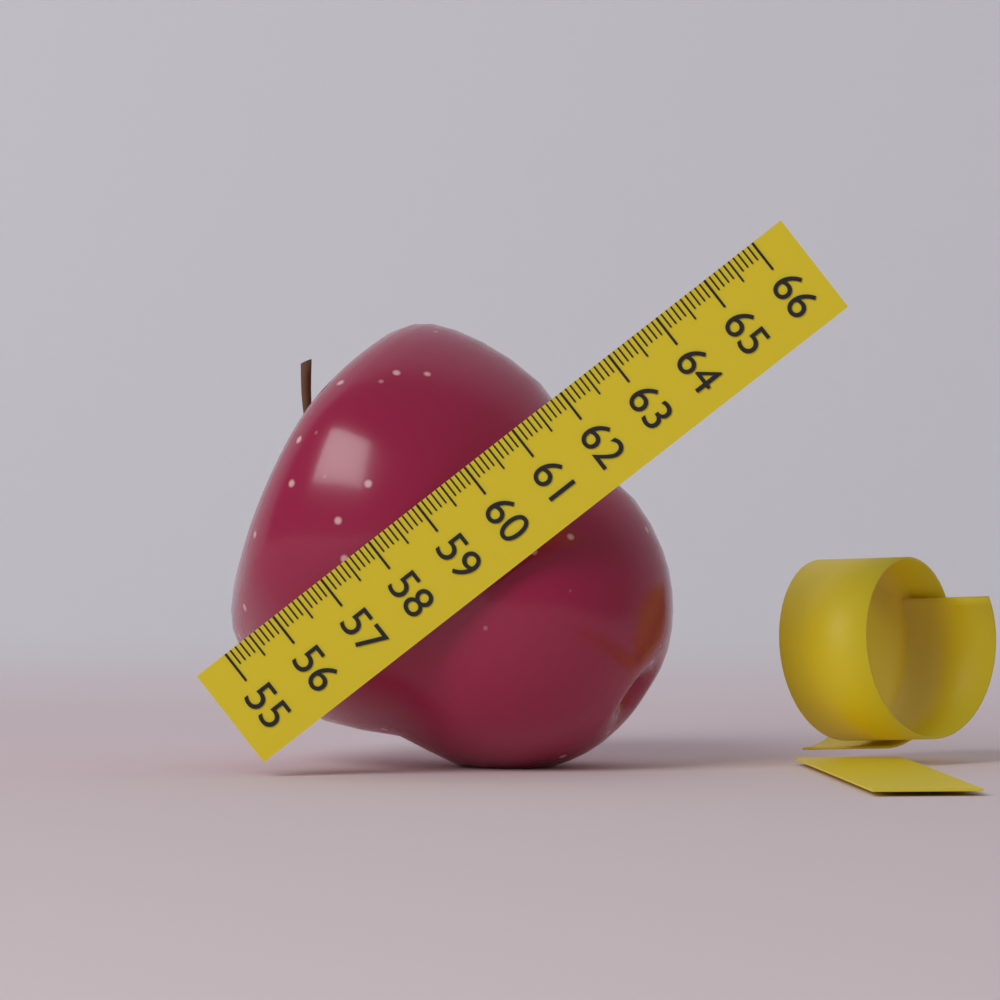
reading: 61.8 (no unit)
